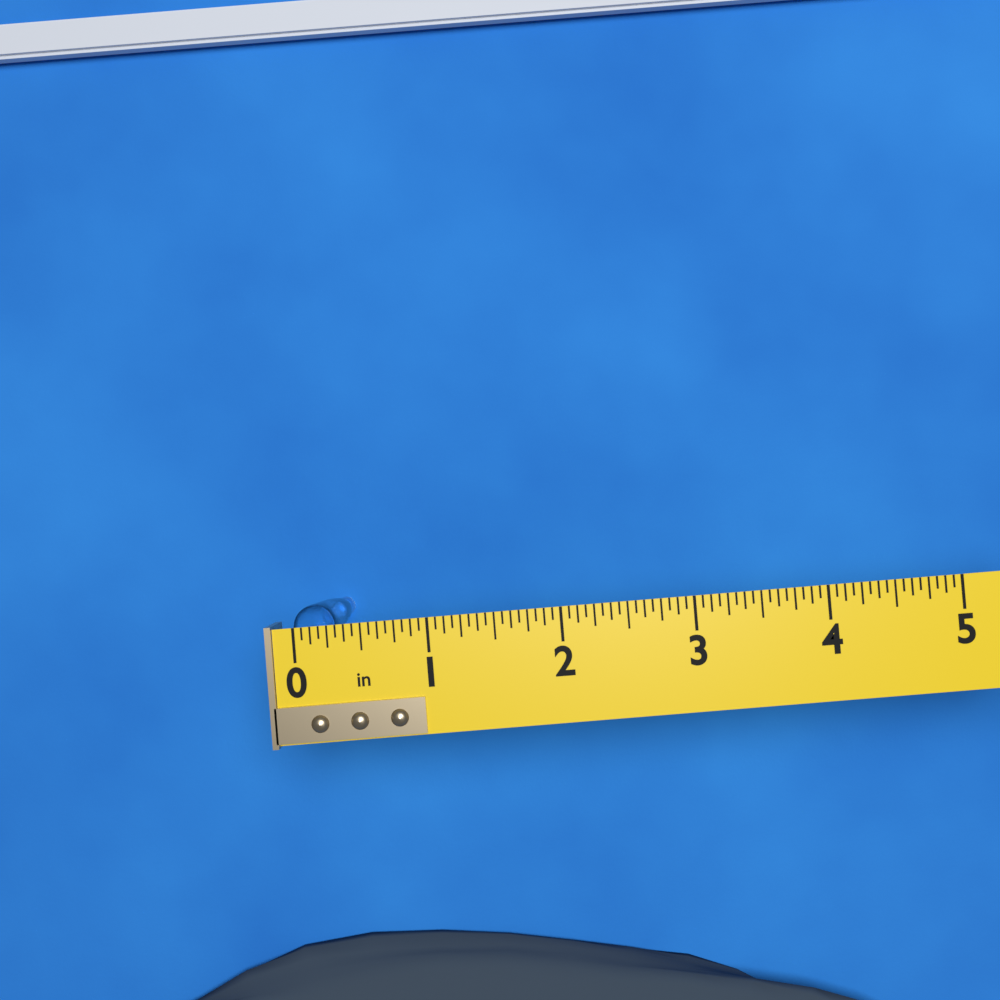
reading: 0.3125 in
